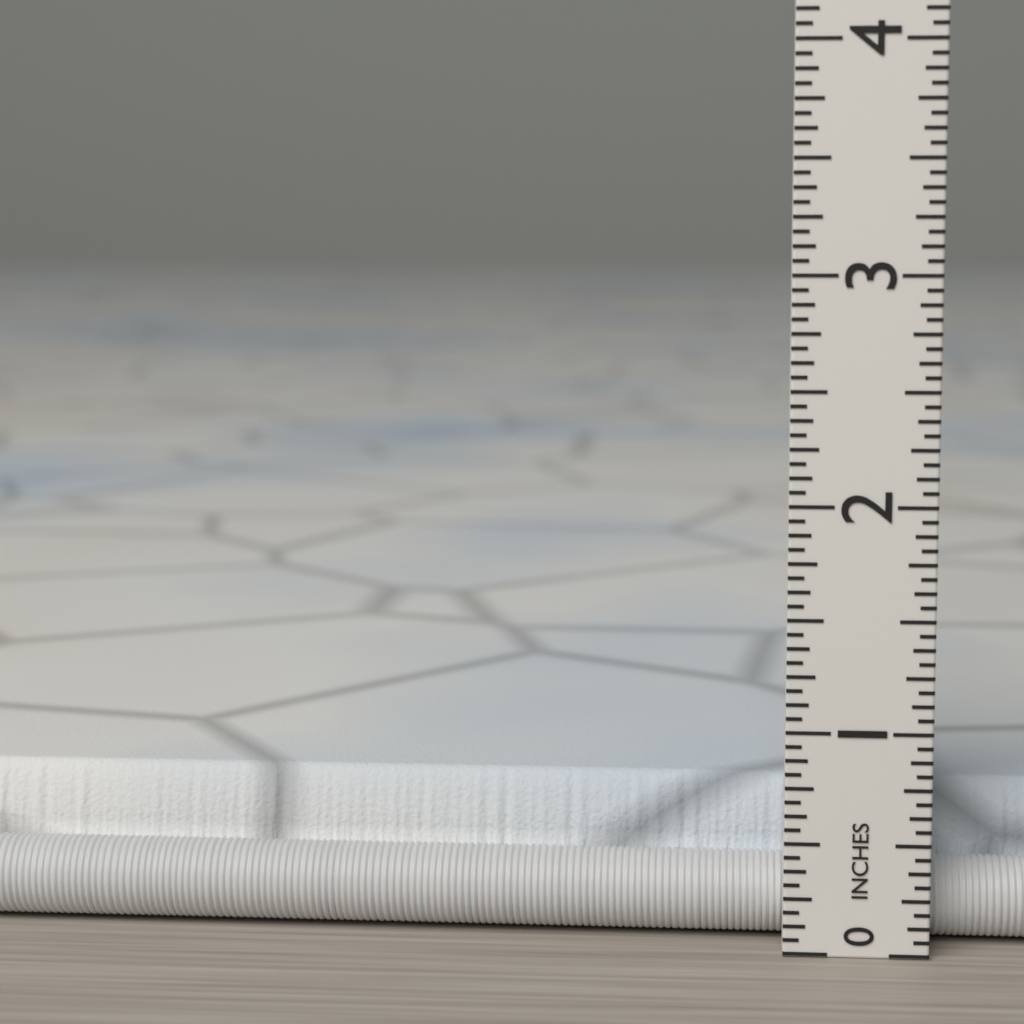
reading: 0.6875 in
